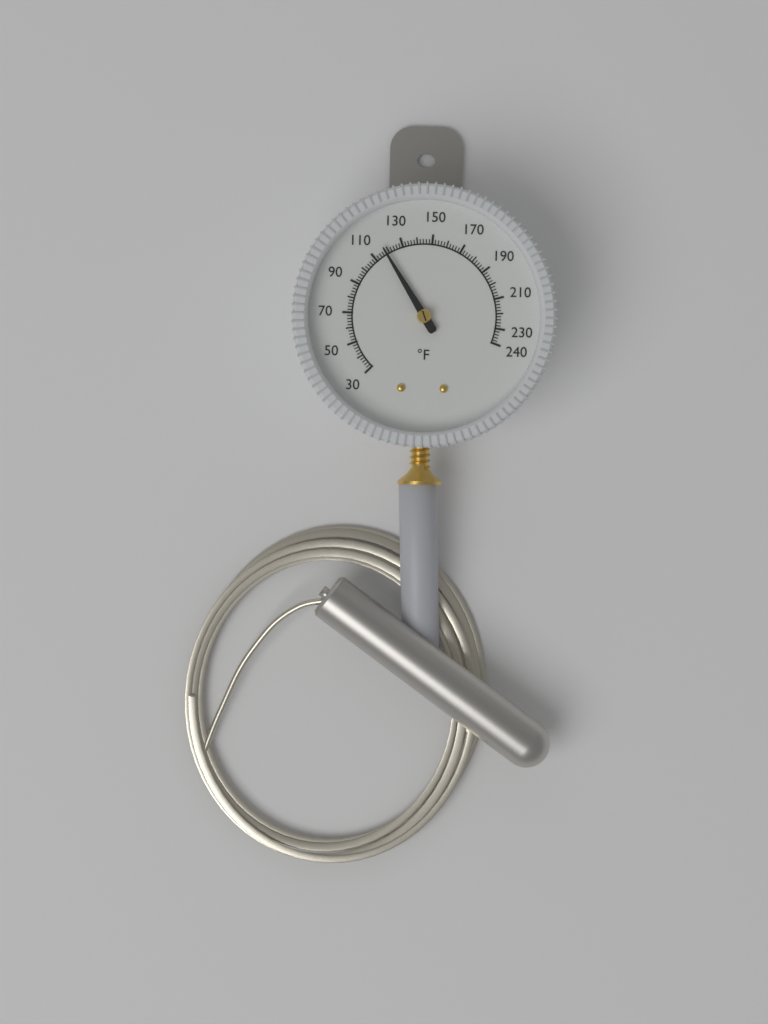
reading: 118 °F
